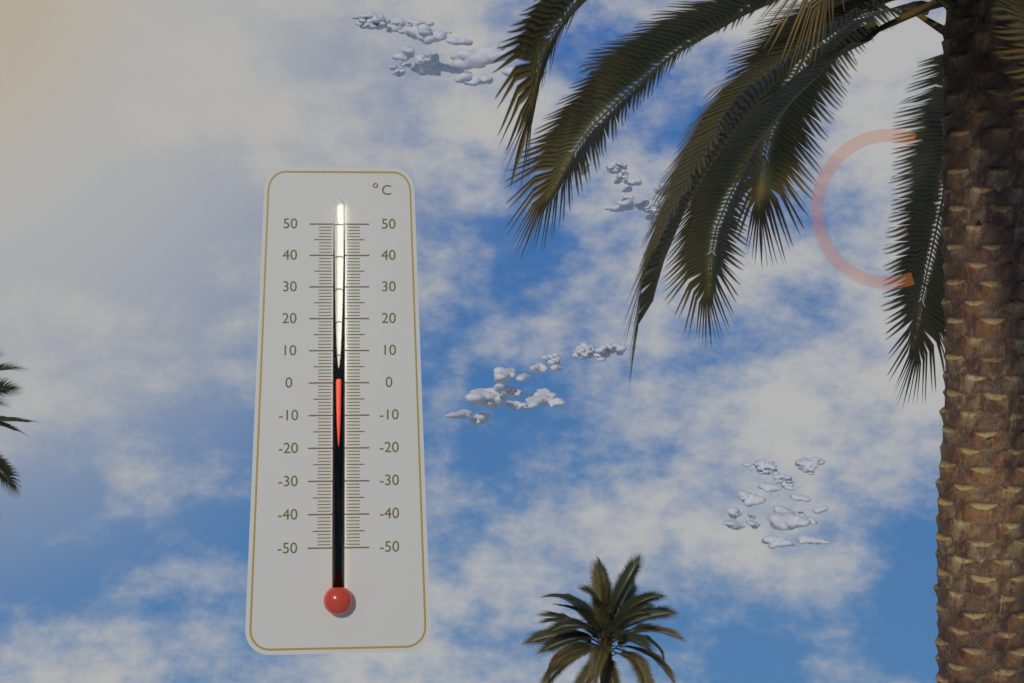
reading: 1 °C
